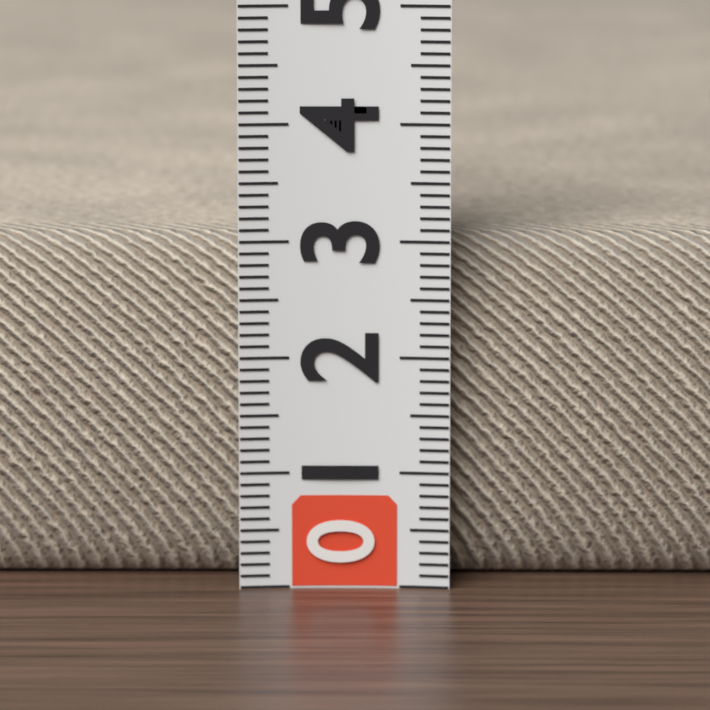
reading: 3.0 (no unit)
